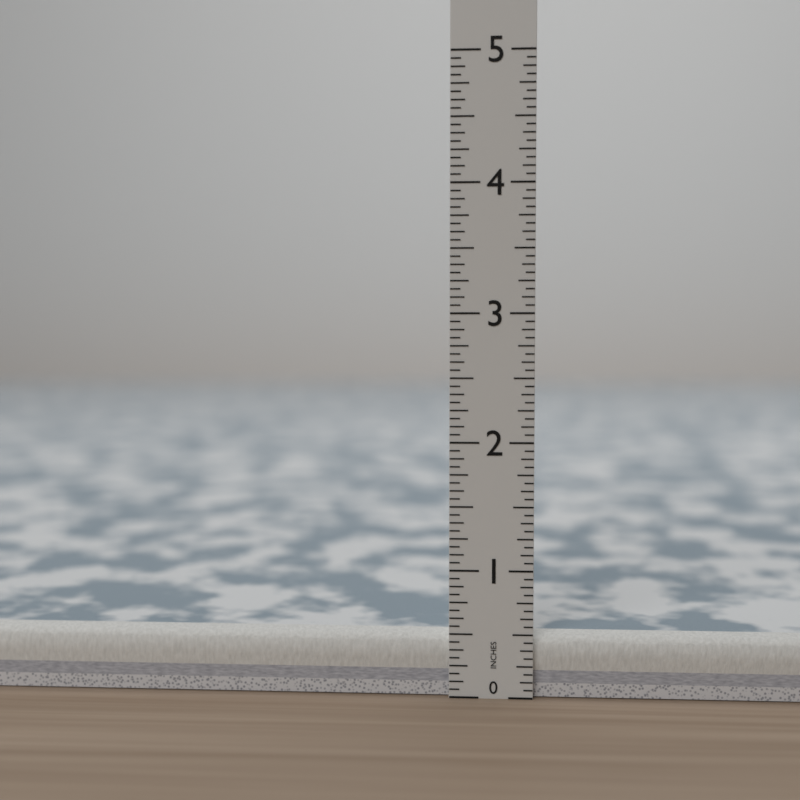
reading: 0.5000 in
